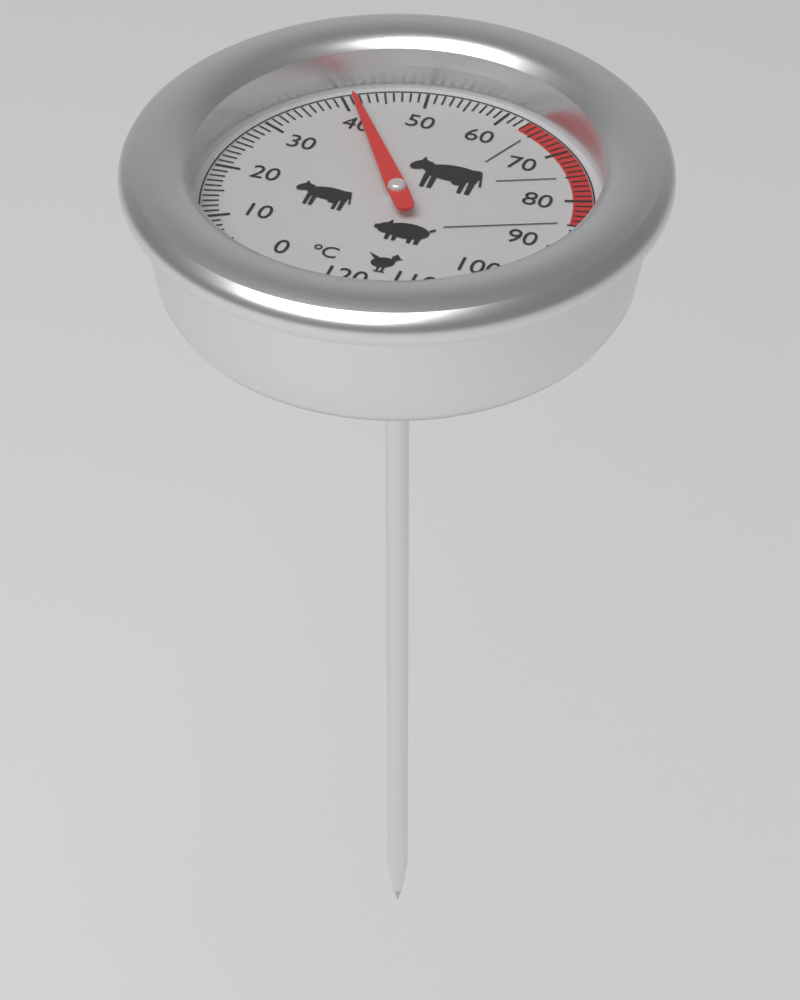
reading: 41 °C
